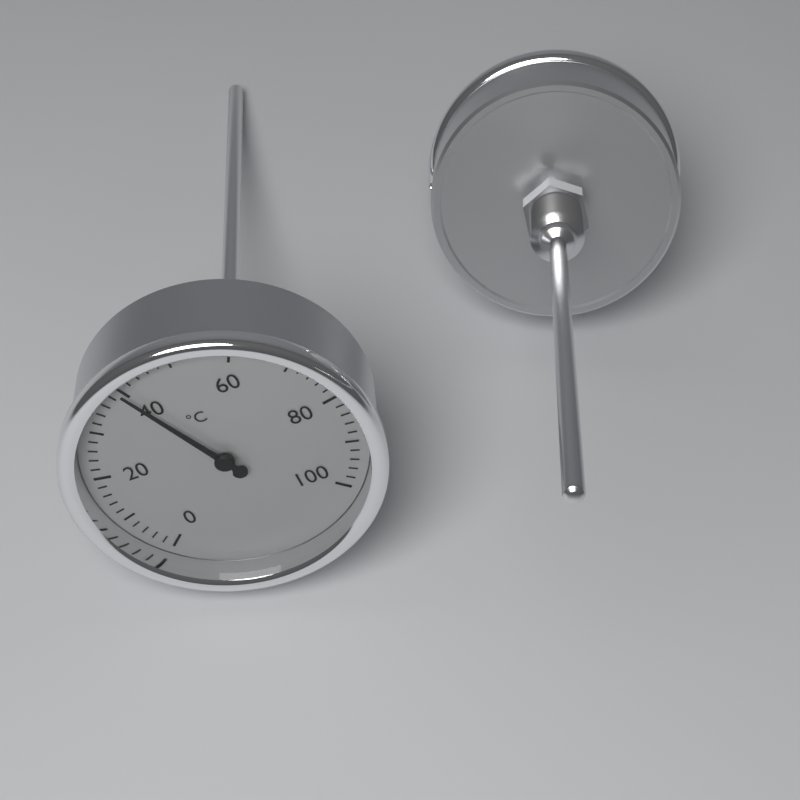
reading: 40 °C
